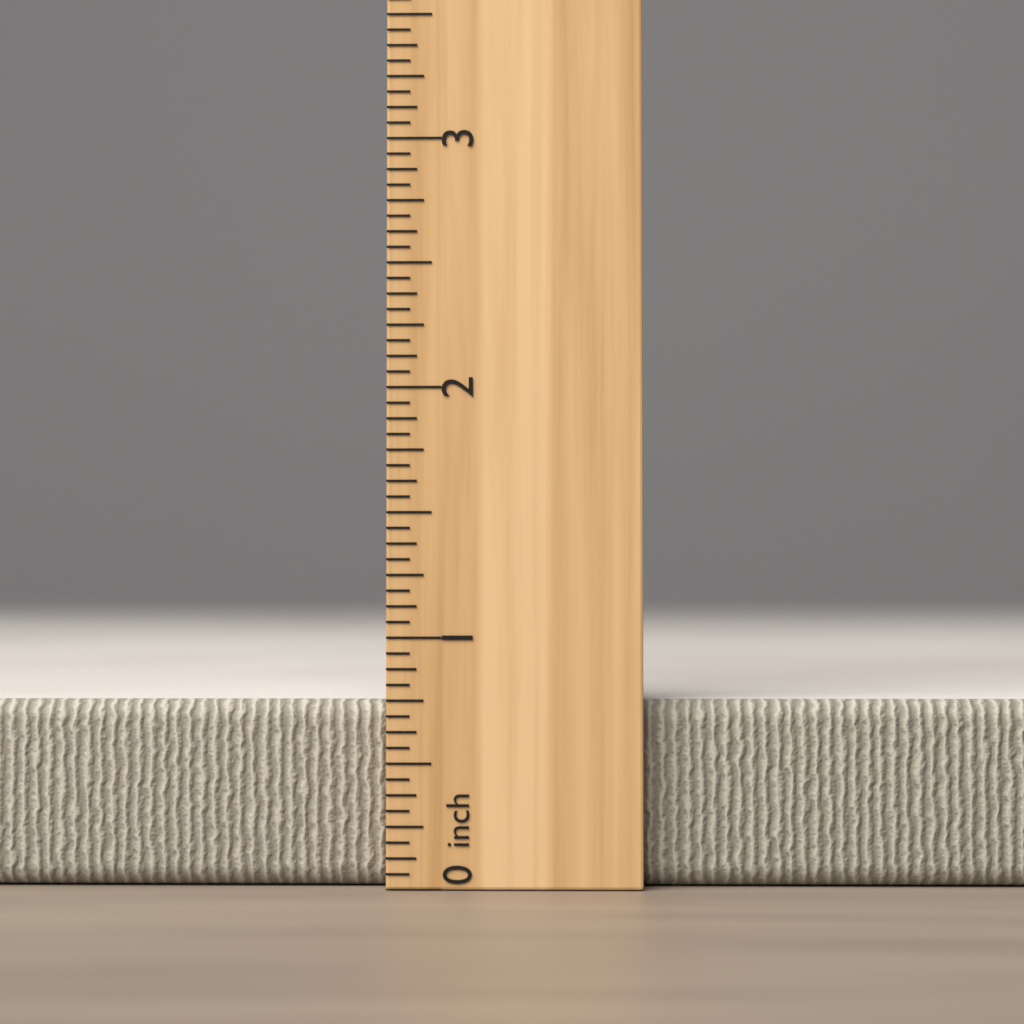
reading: 0.7500 inch
